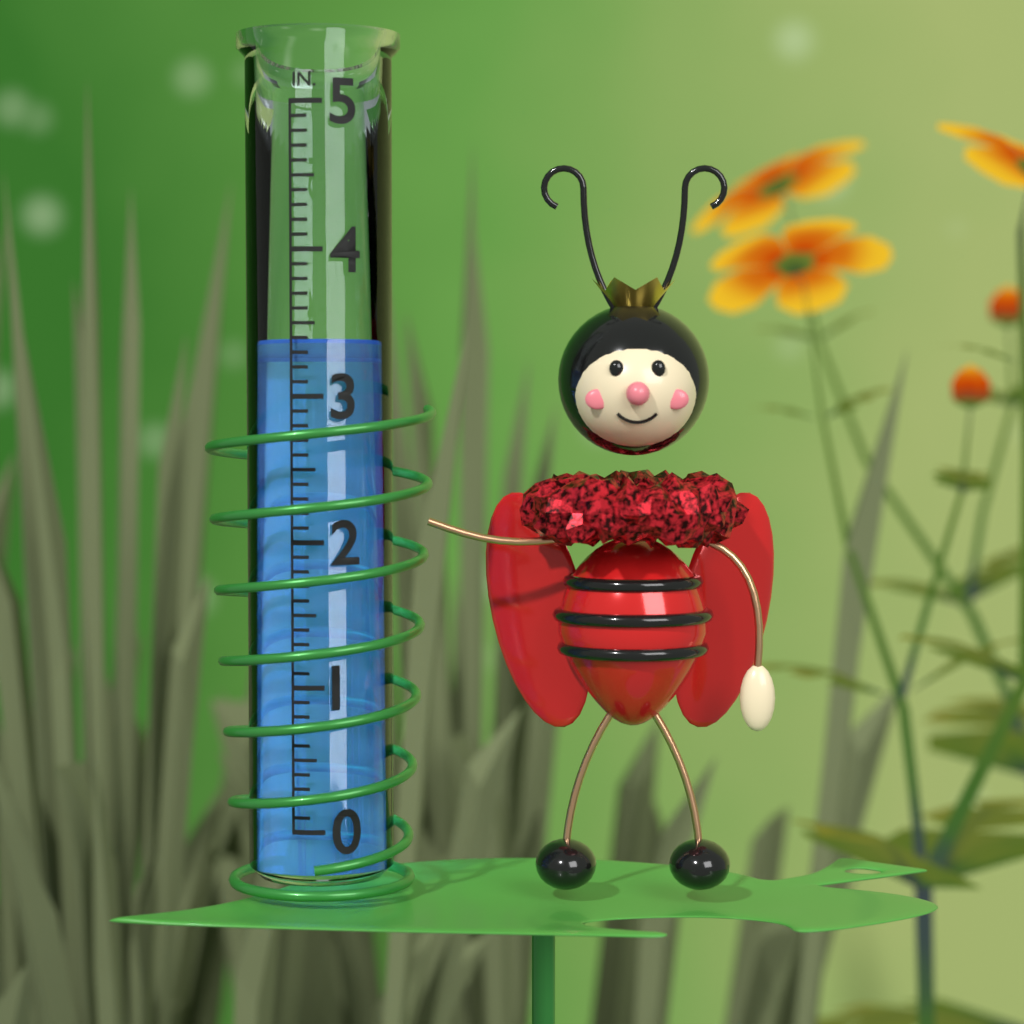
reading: 3.4 in
